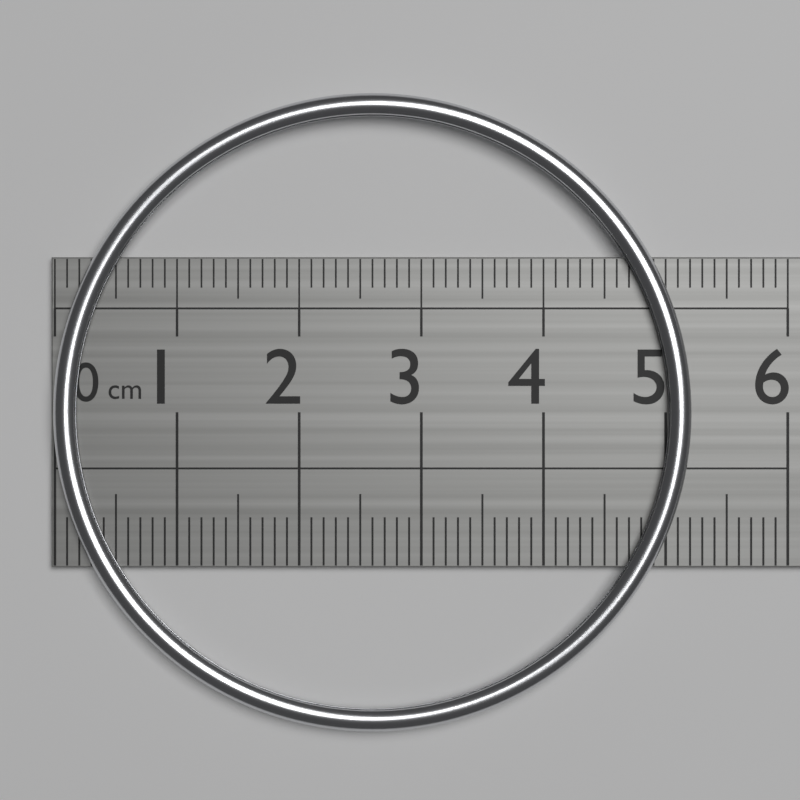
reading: 5.2 cm
